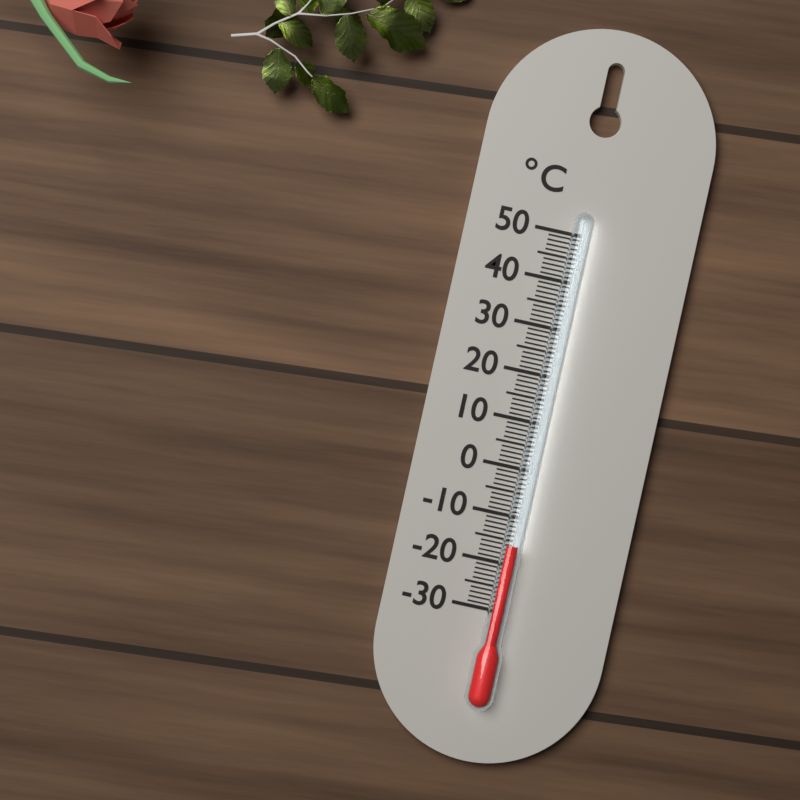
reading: -16 °C
